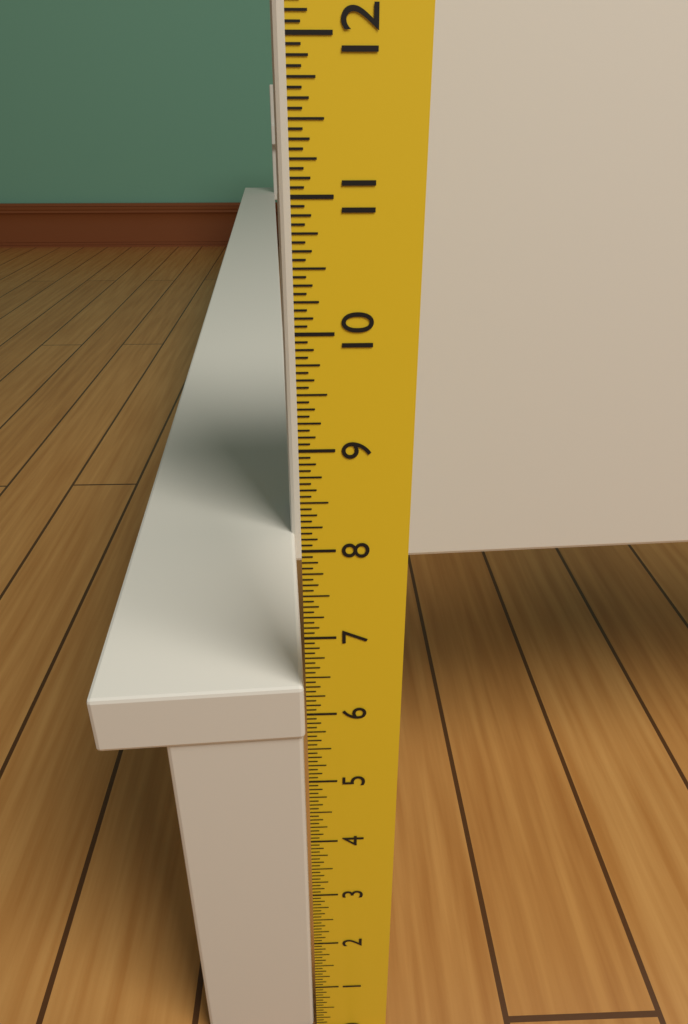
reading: 6.3750 in
